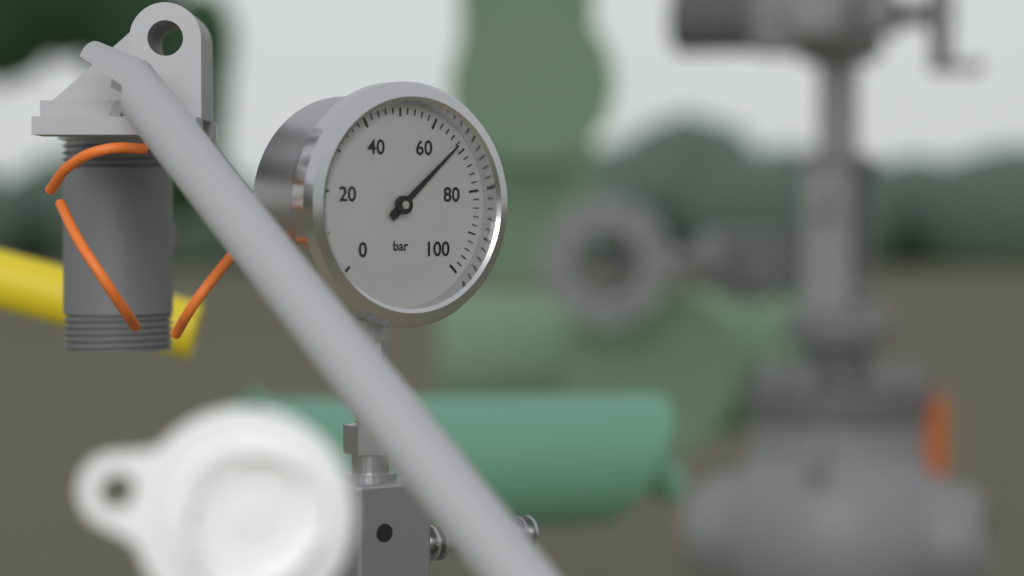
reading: 68 bar
